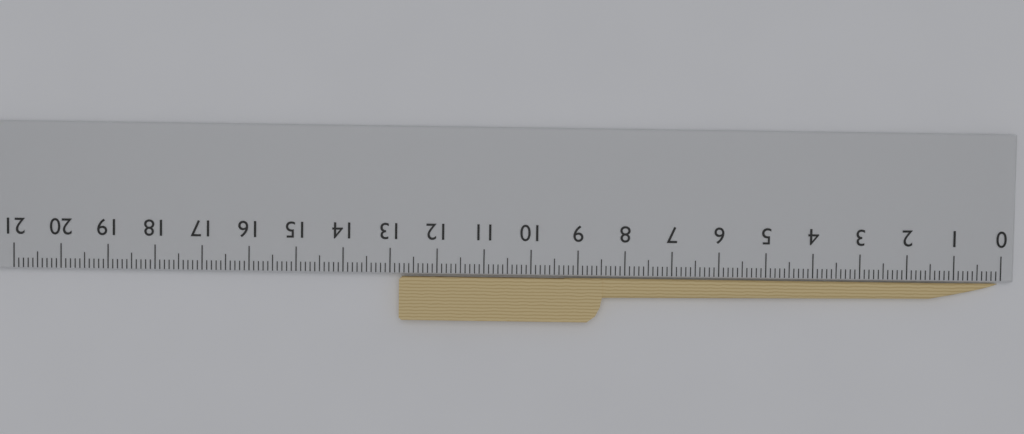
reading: 12.8 cm
